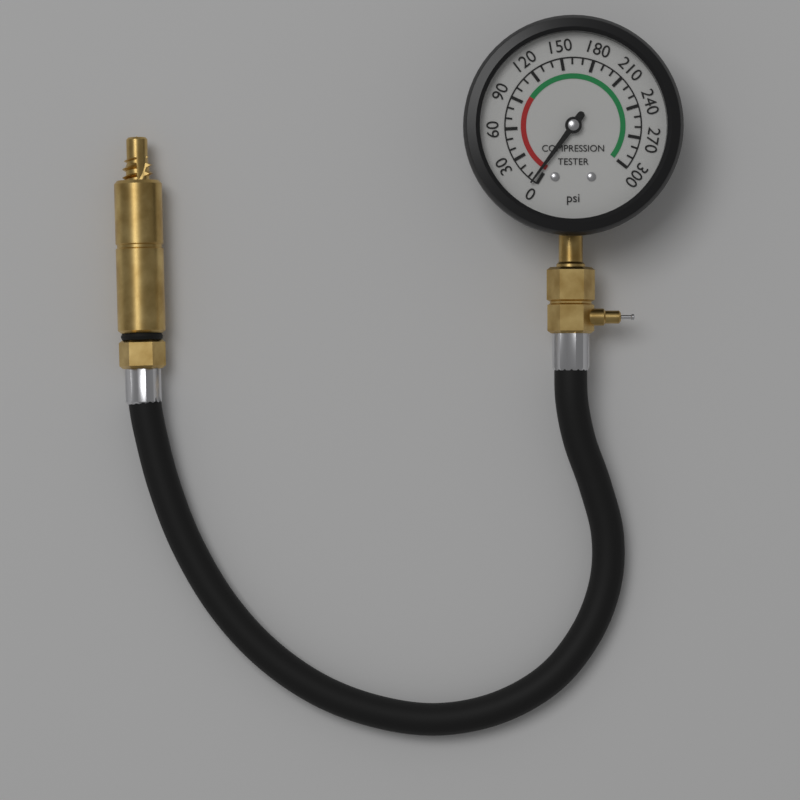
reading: 5 psi
